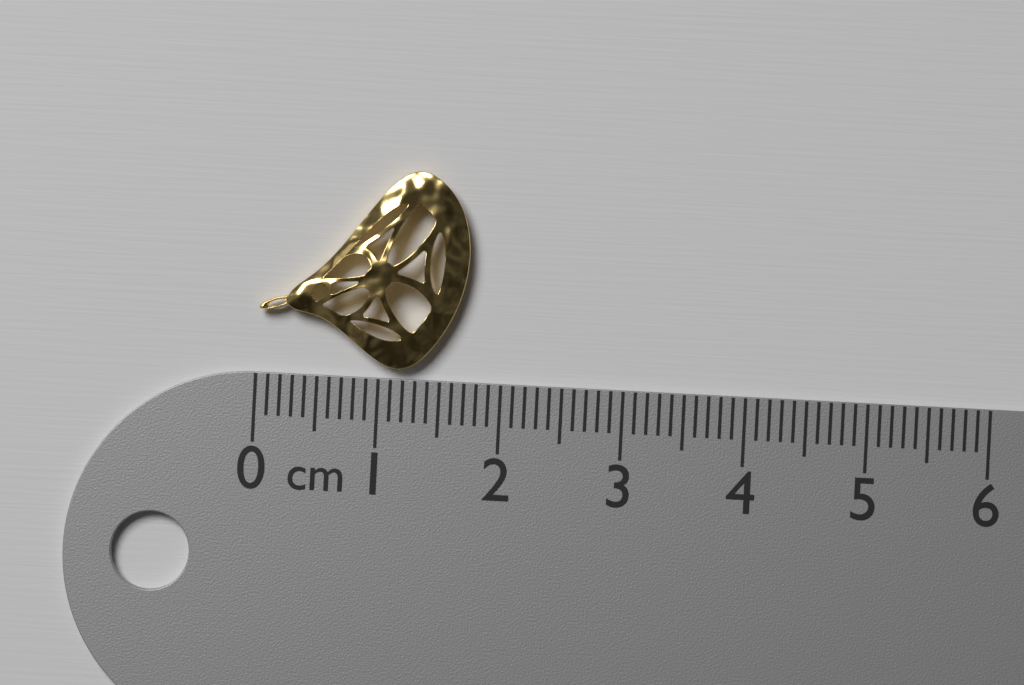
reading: 1.7 cm
